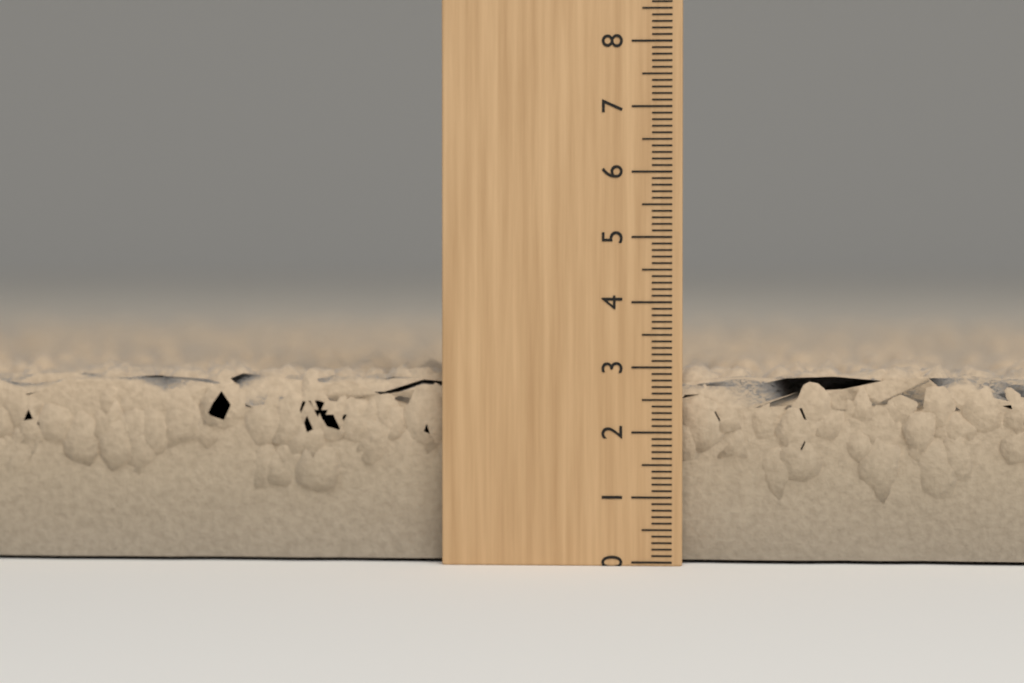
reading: 3.1 (no unit)
